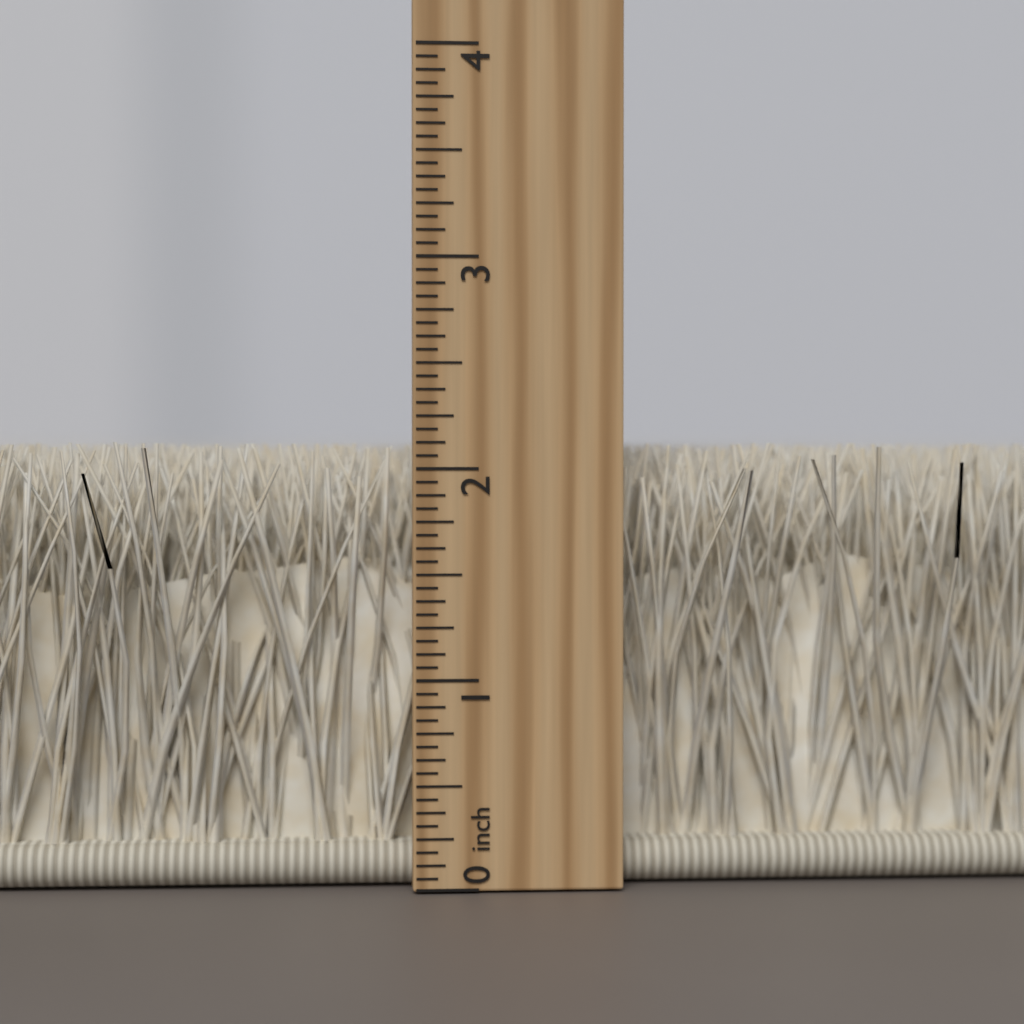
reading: 2.1250 inch
